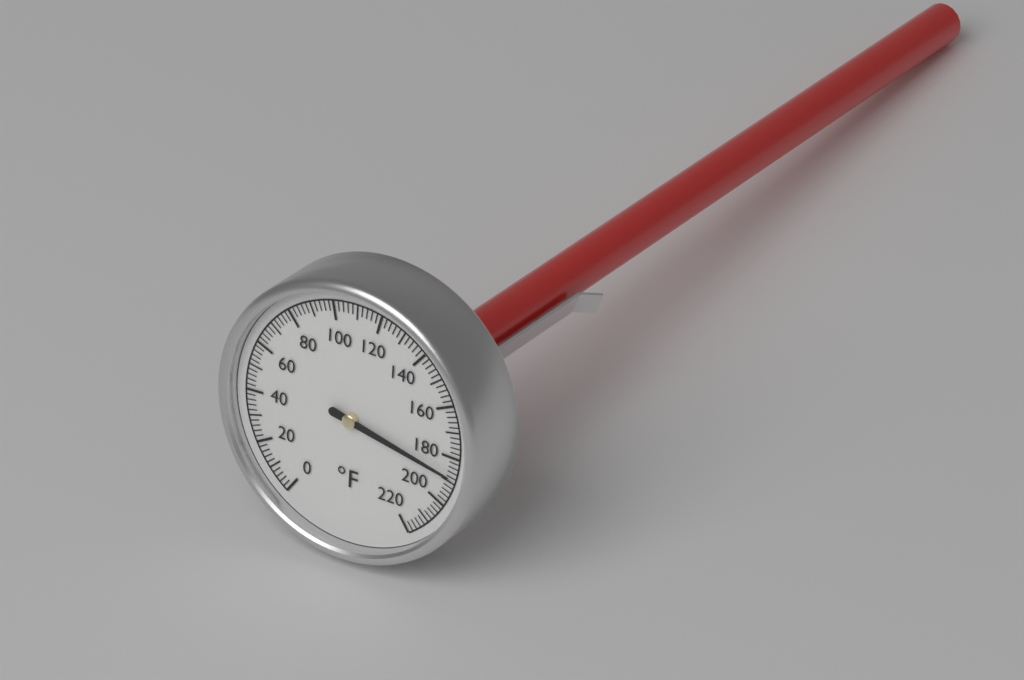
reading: 188 °F
